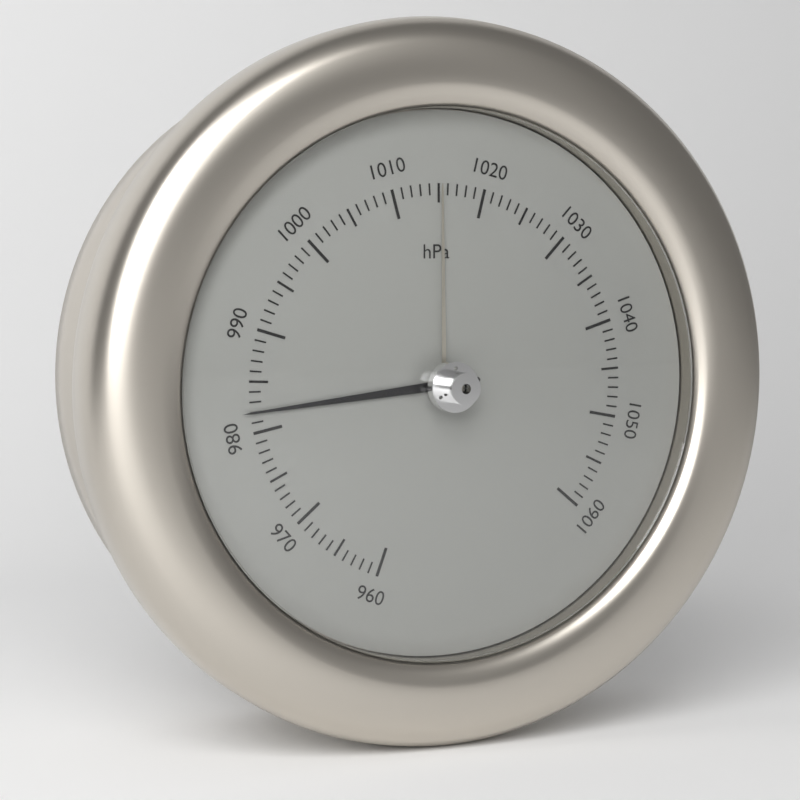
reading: 982 hPa
